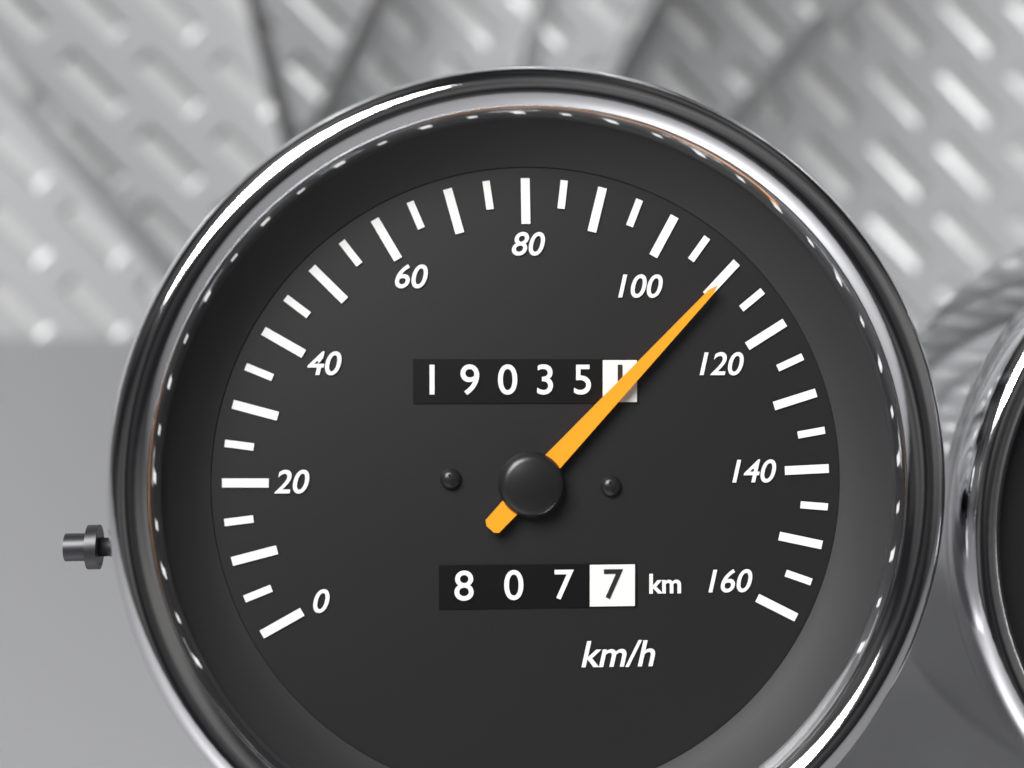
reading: 110 km/h
